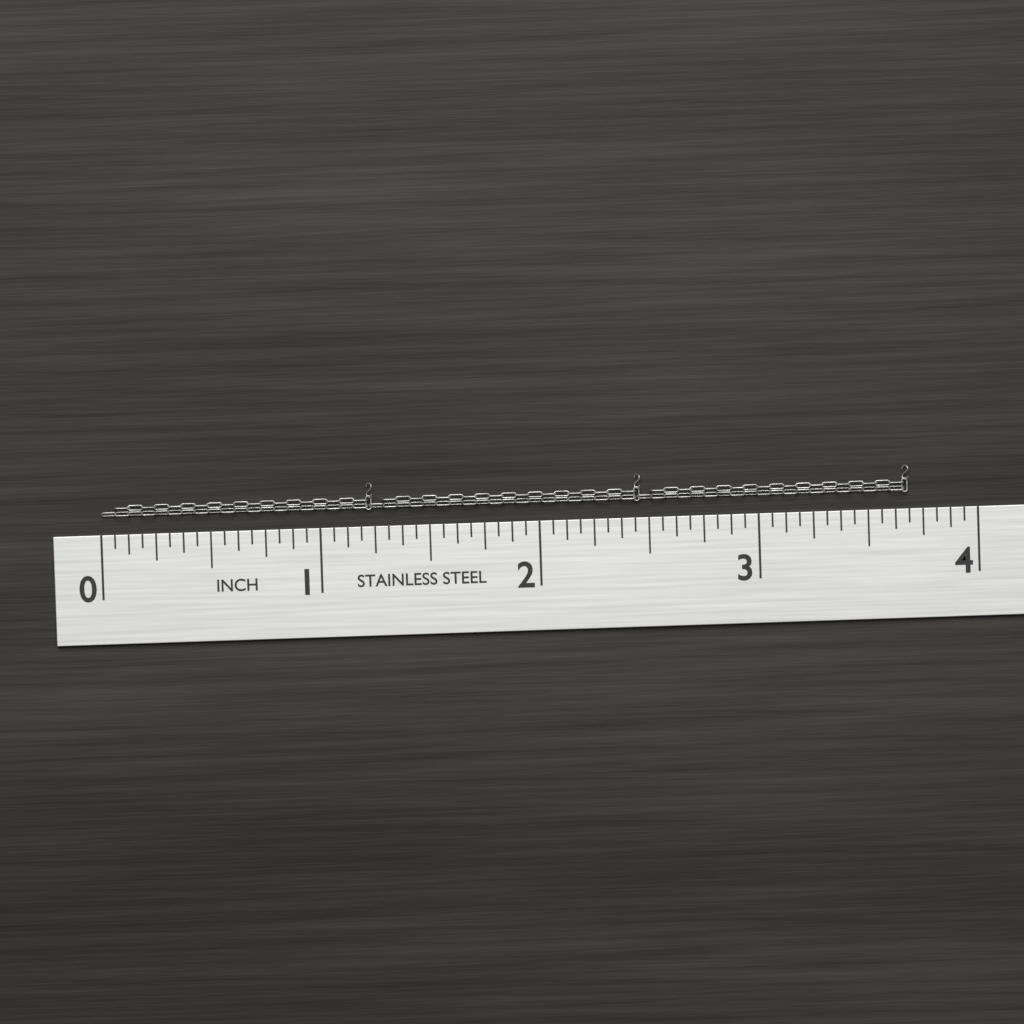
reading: 3.6875 in
